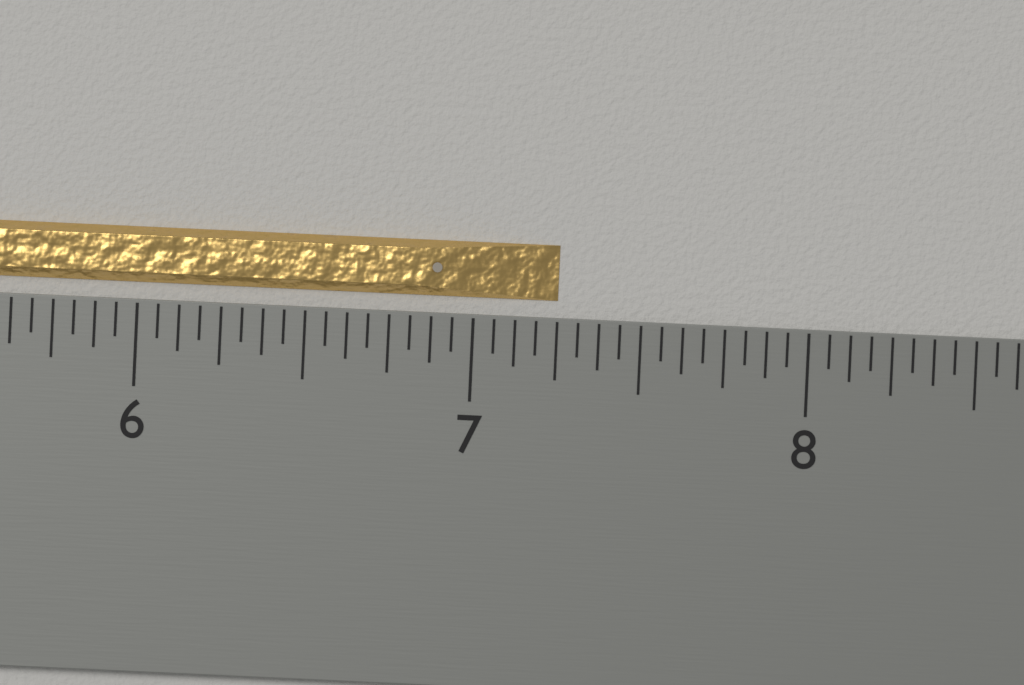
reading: 7.2500 inch
